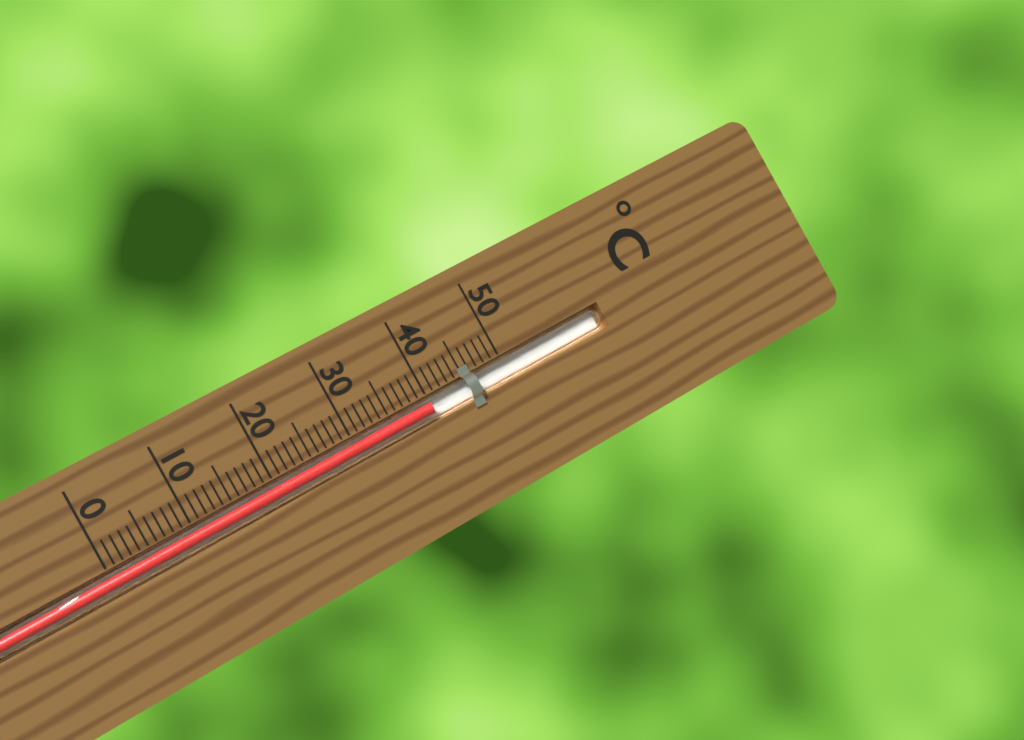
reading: 40 °C
